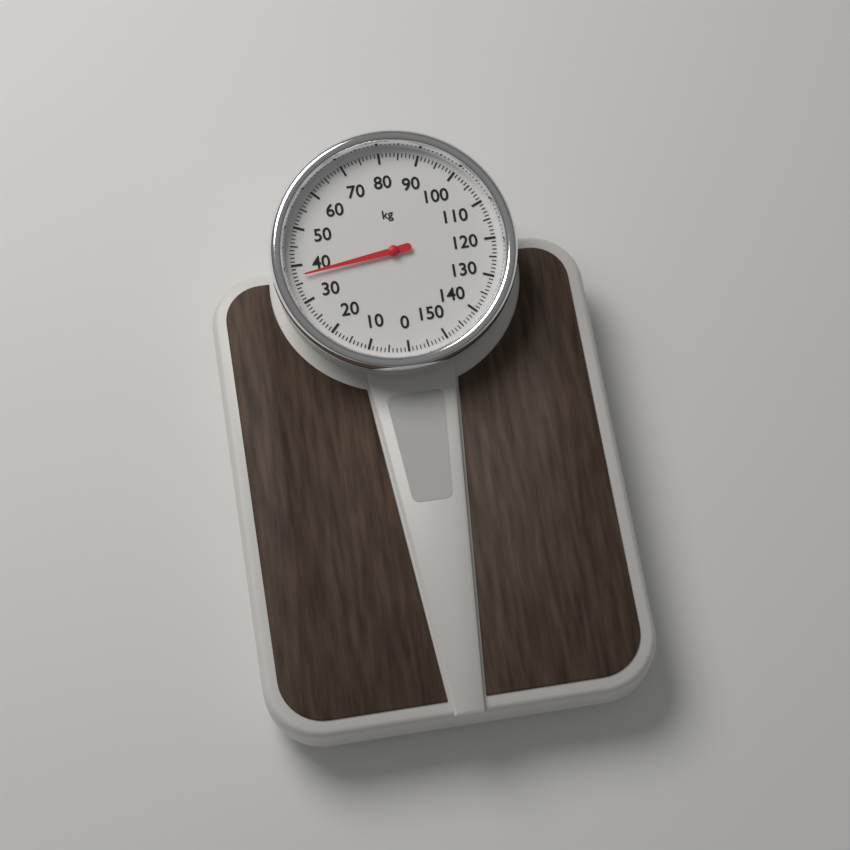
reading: 37 kg
